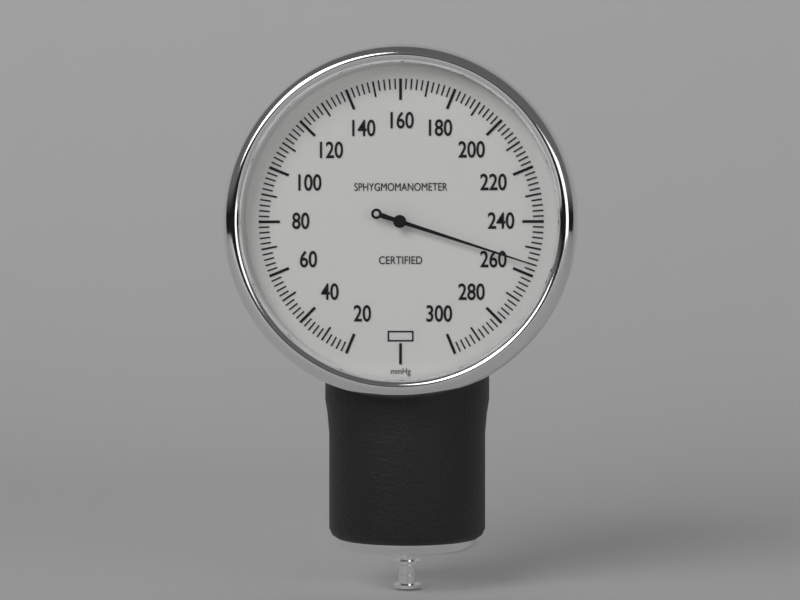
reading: 256 mmHg
